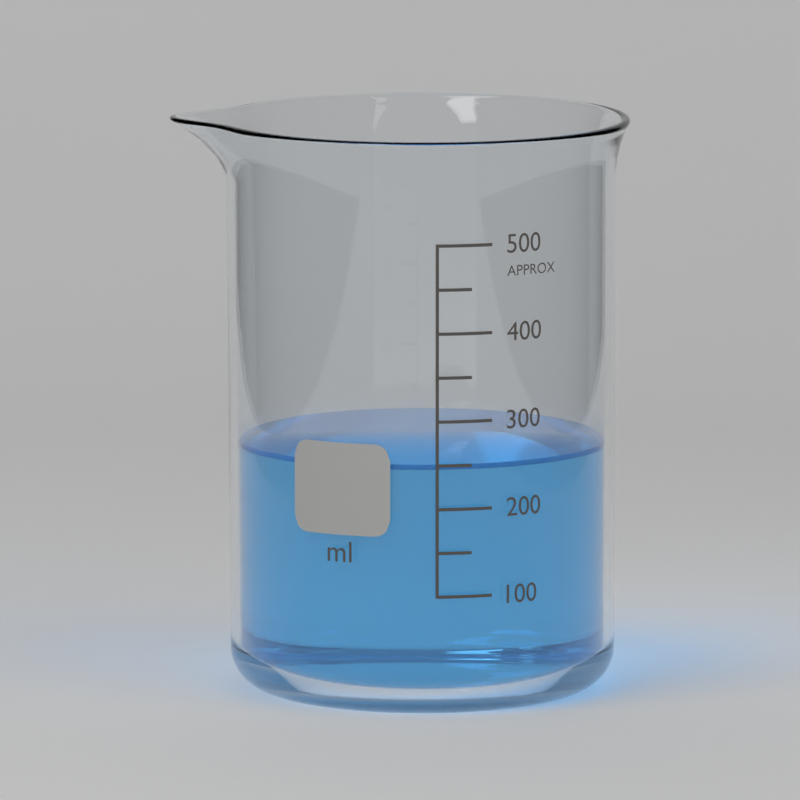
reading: 250 ml
